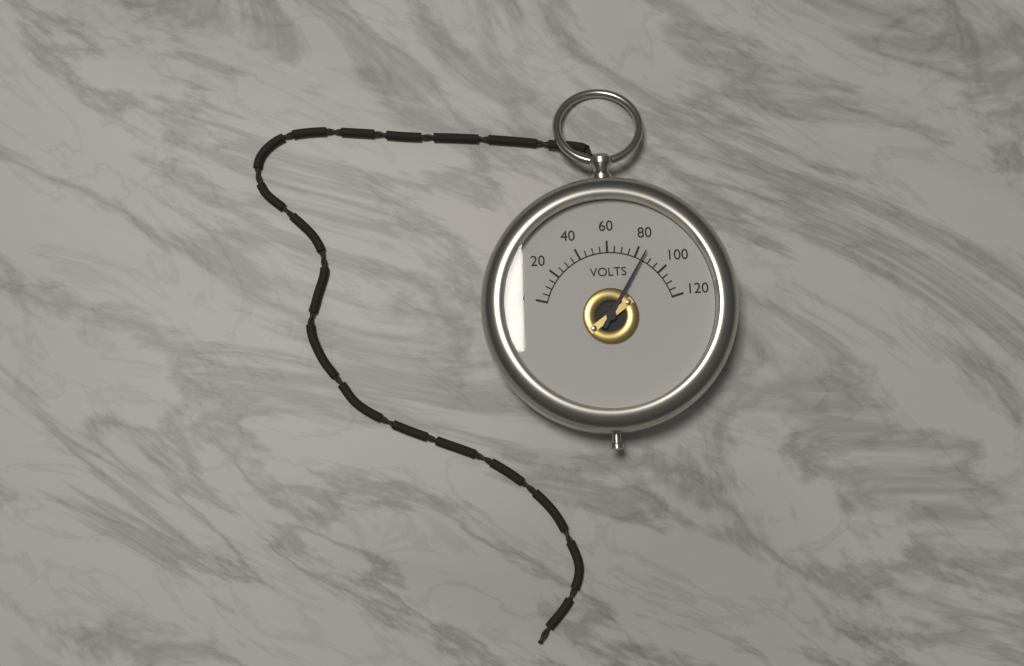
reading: 85 V
